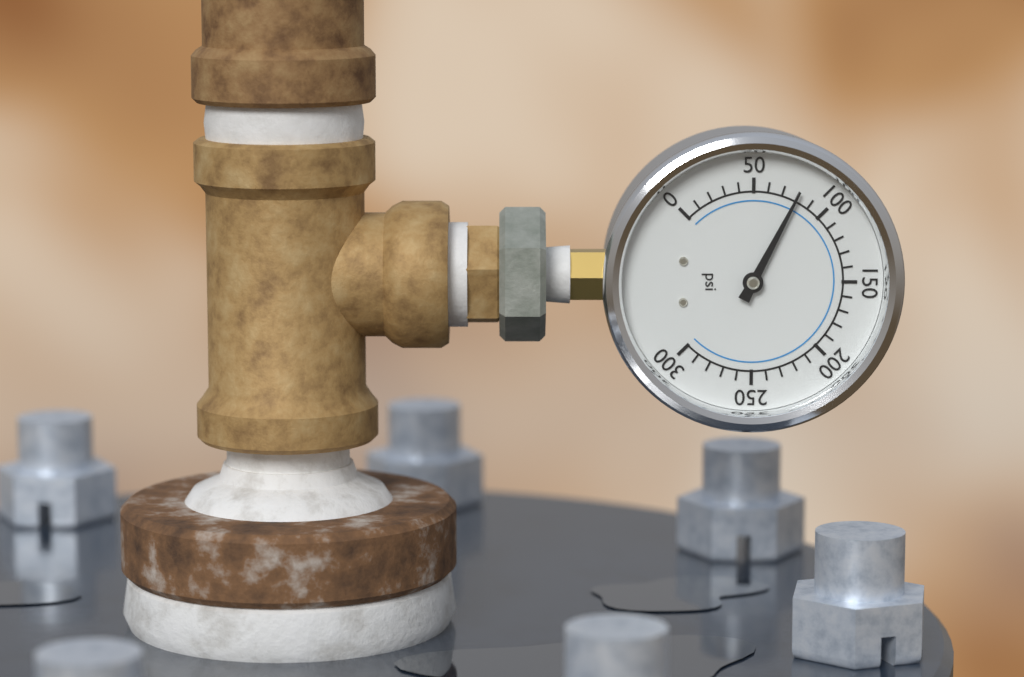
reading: 80 psi
